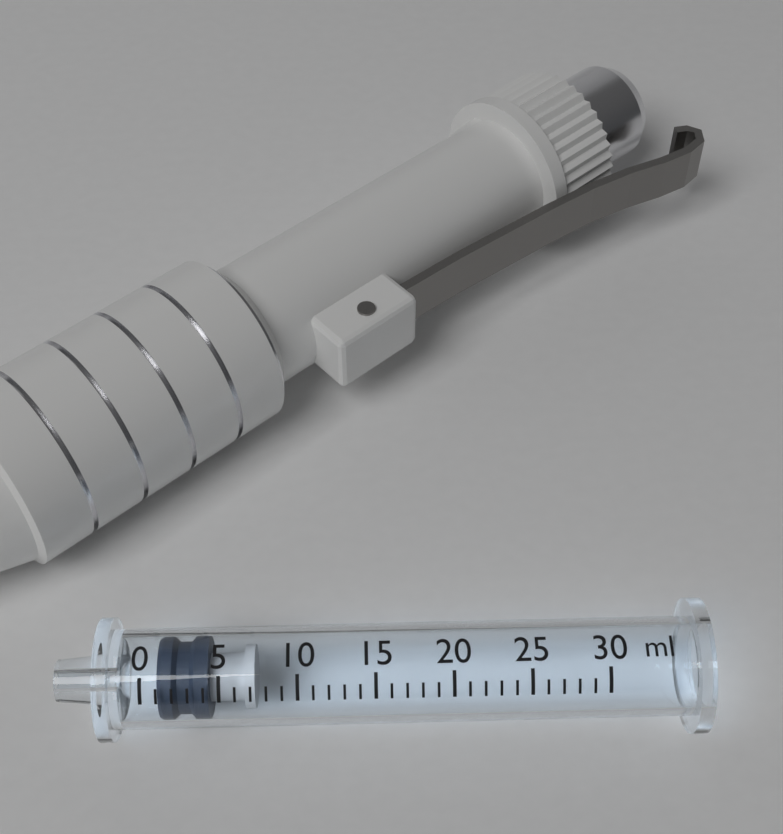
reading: 1 ml
